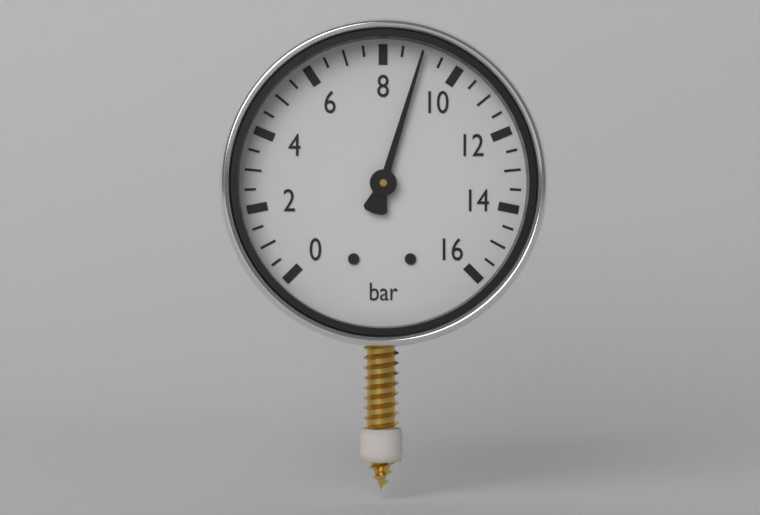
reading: 9.0 bar
